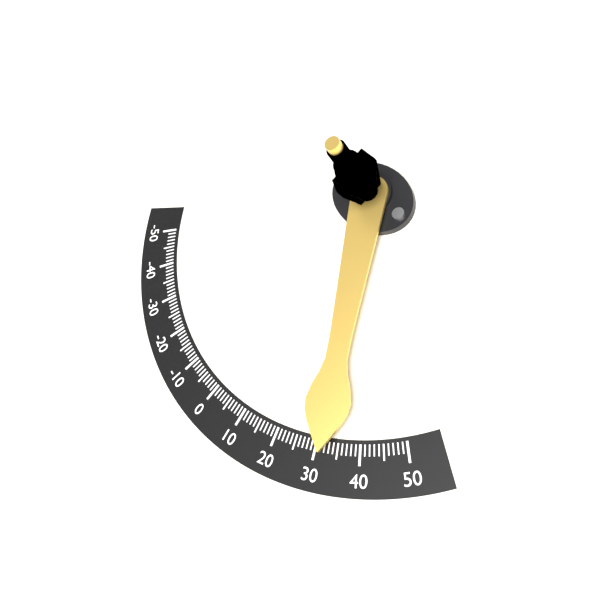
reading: 32 (no unit)
